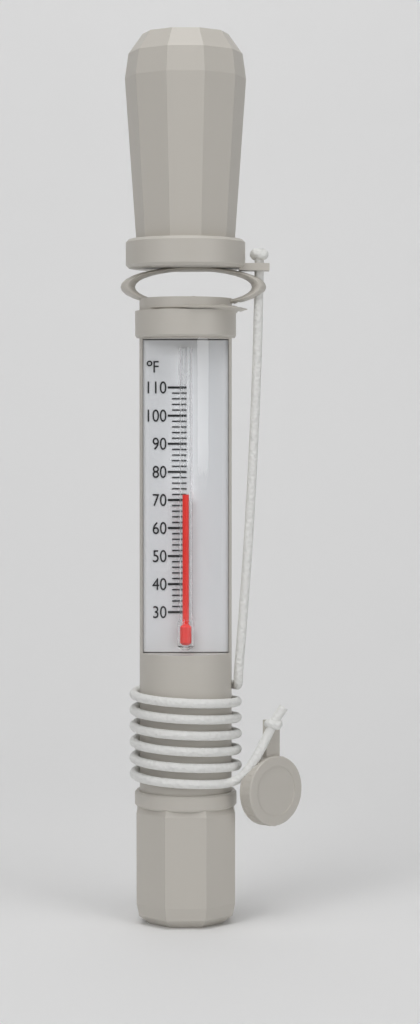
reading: 72 °F
